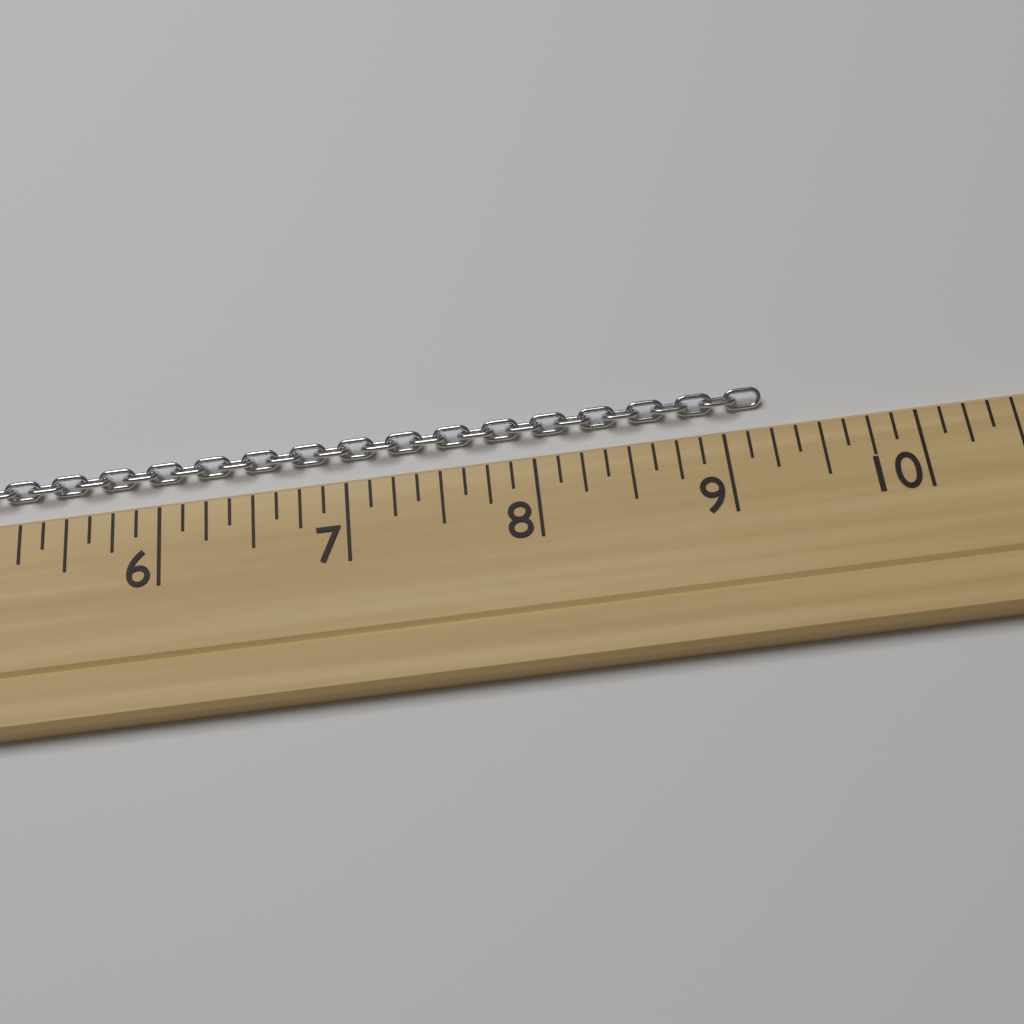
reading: 9.250 (no unit)
